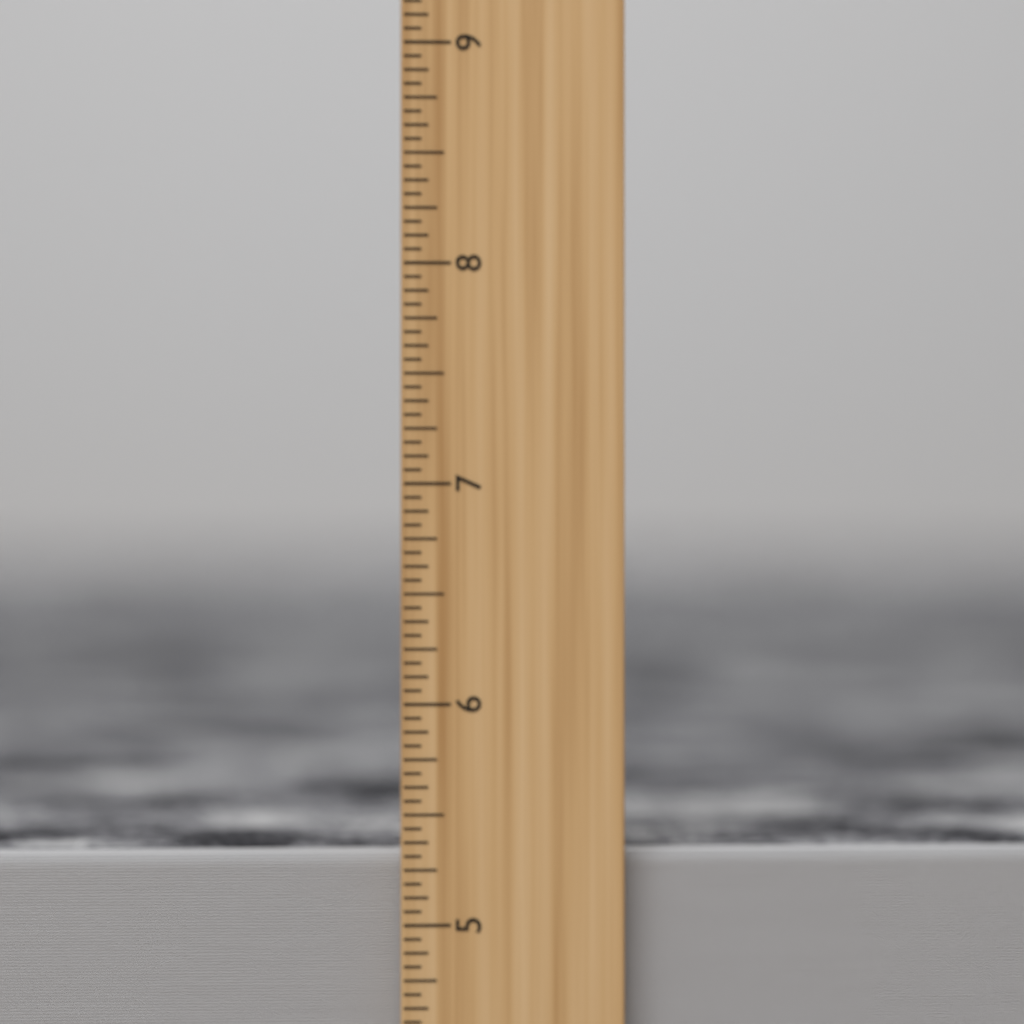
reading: 5.3125 inch
